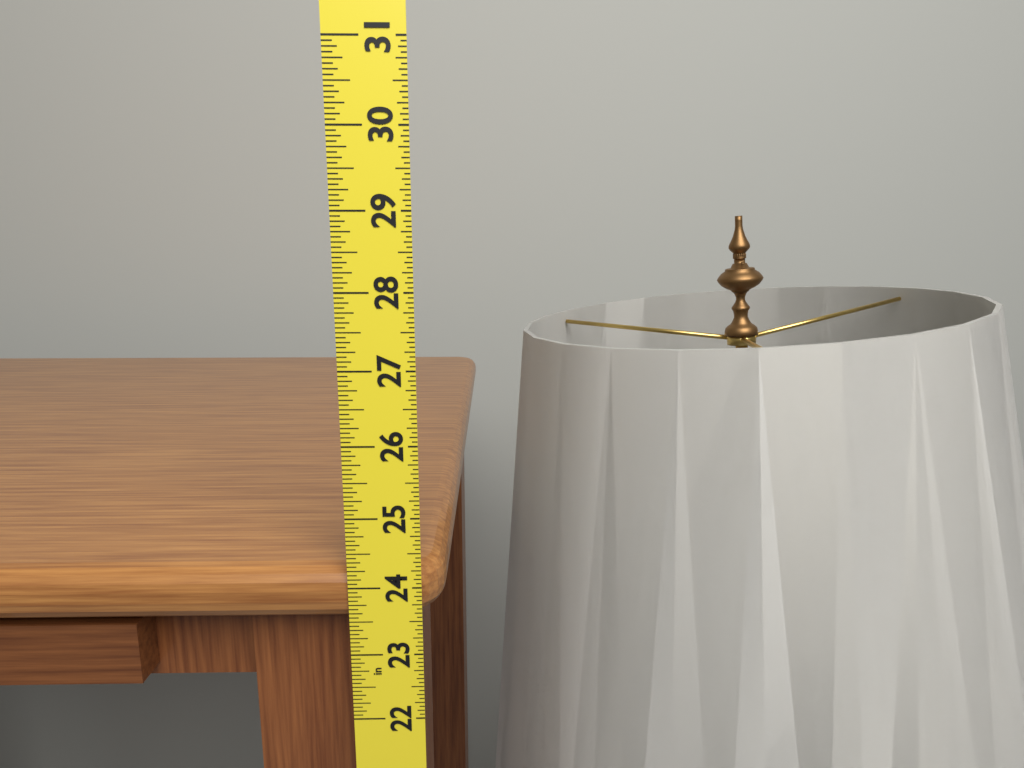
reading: 24.2500 in
